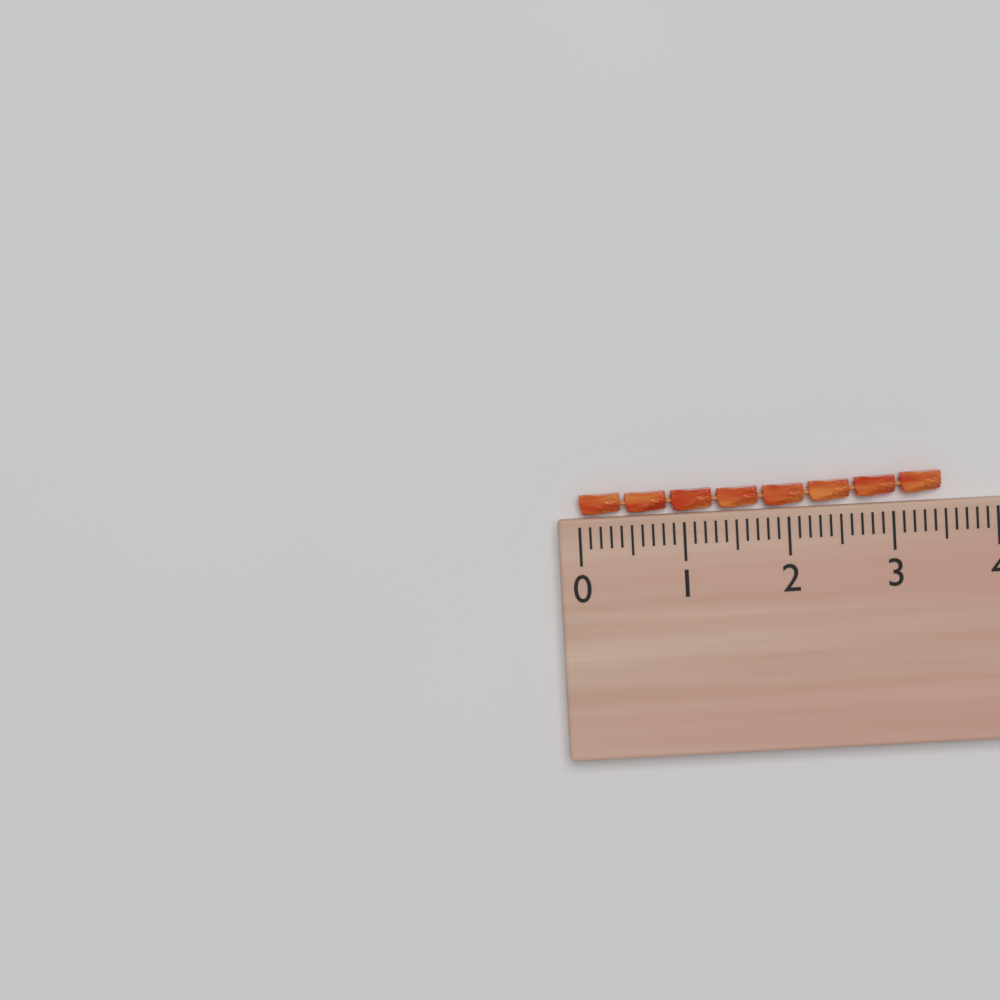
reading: 3.5 (no unit)
